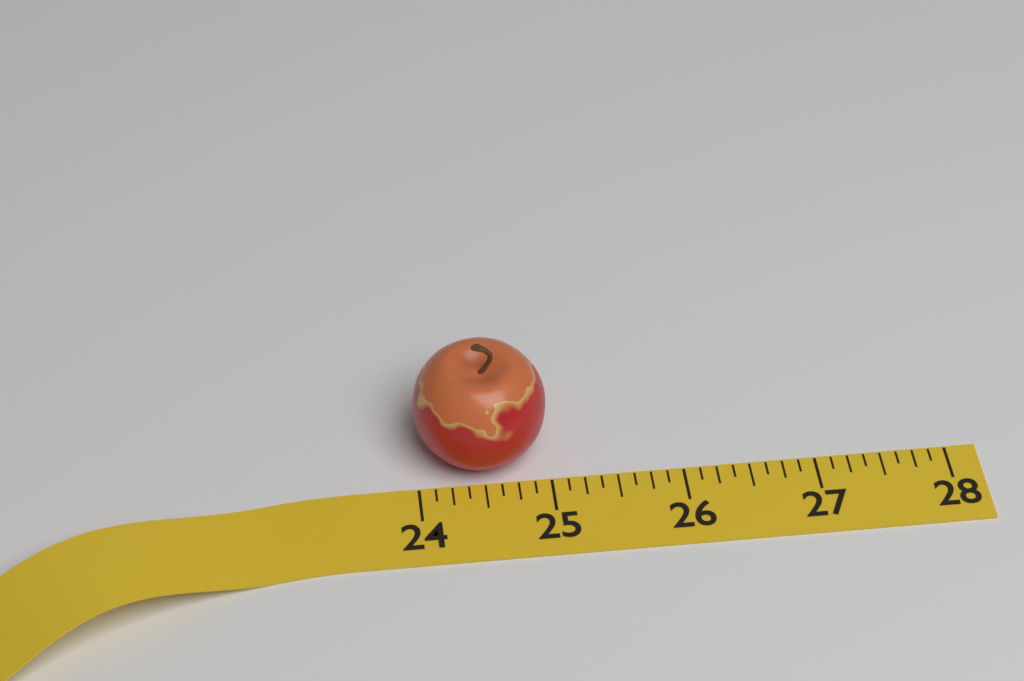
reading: 25.000 (no unit)
